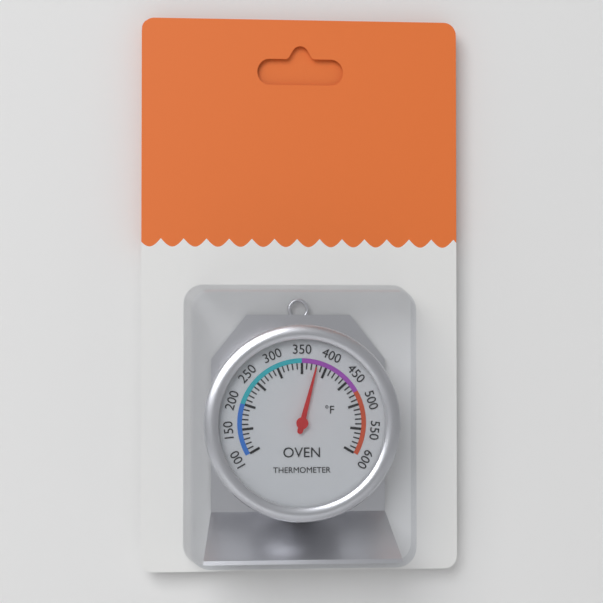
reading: 380 °F
